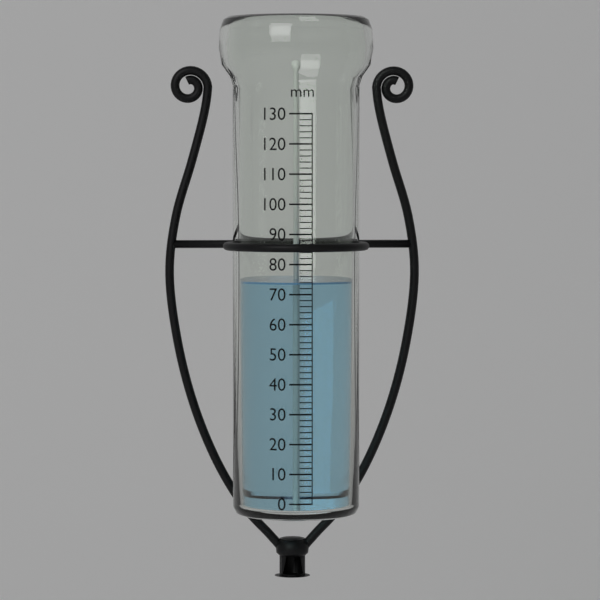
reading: 74 mm
